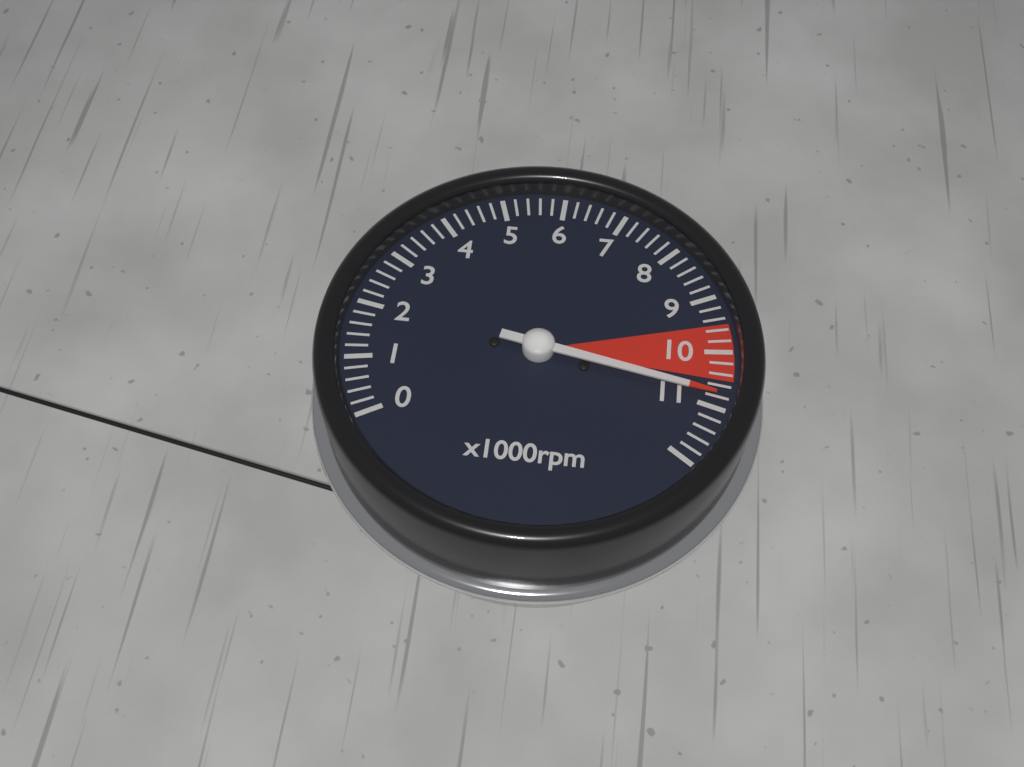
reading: 10800 rpm
